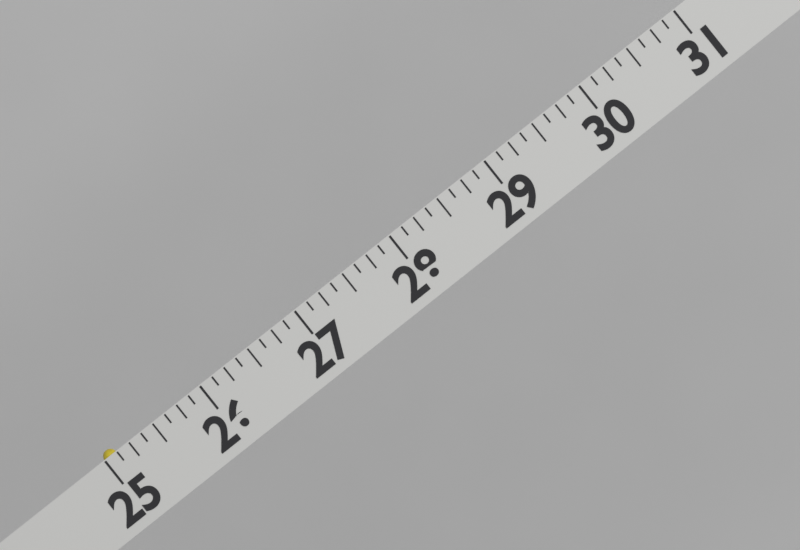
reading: 25.125 (no unit)
